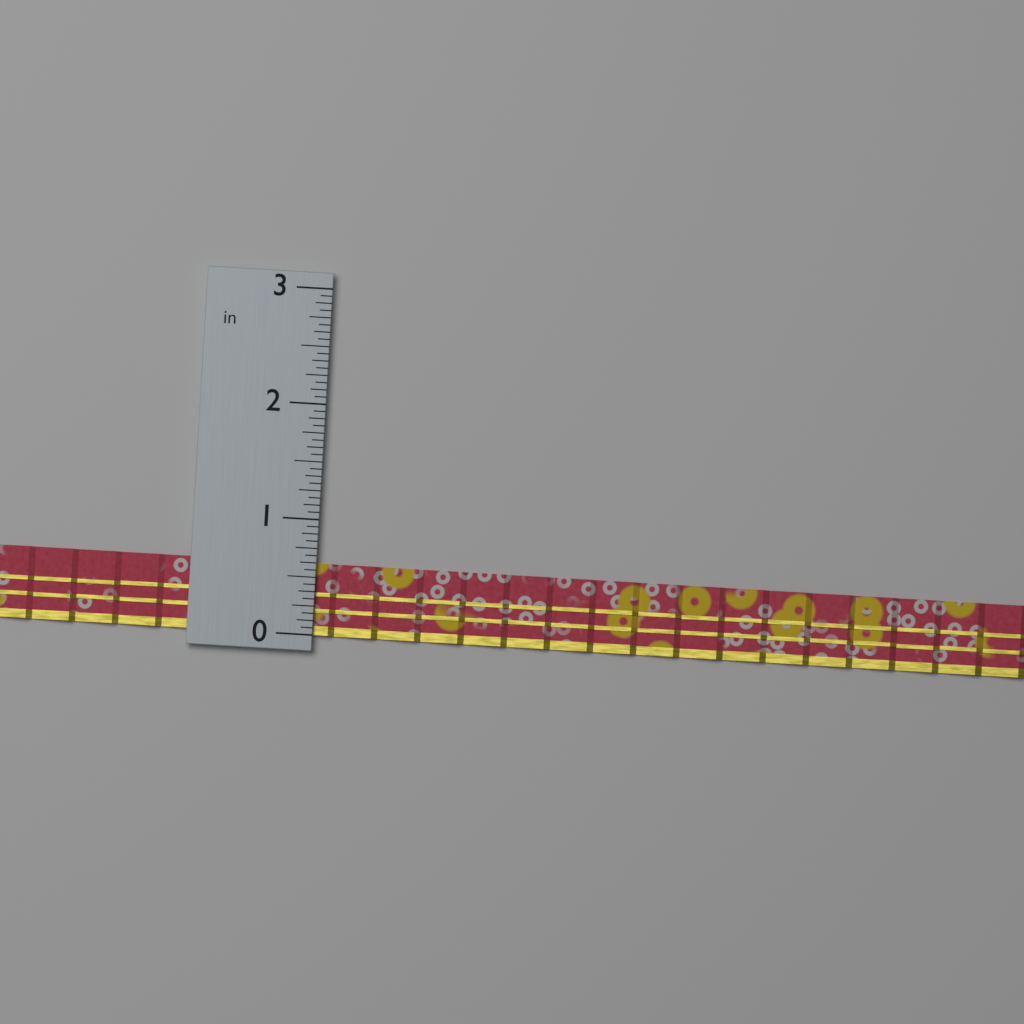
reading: 0.6250 in
